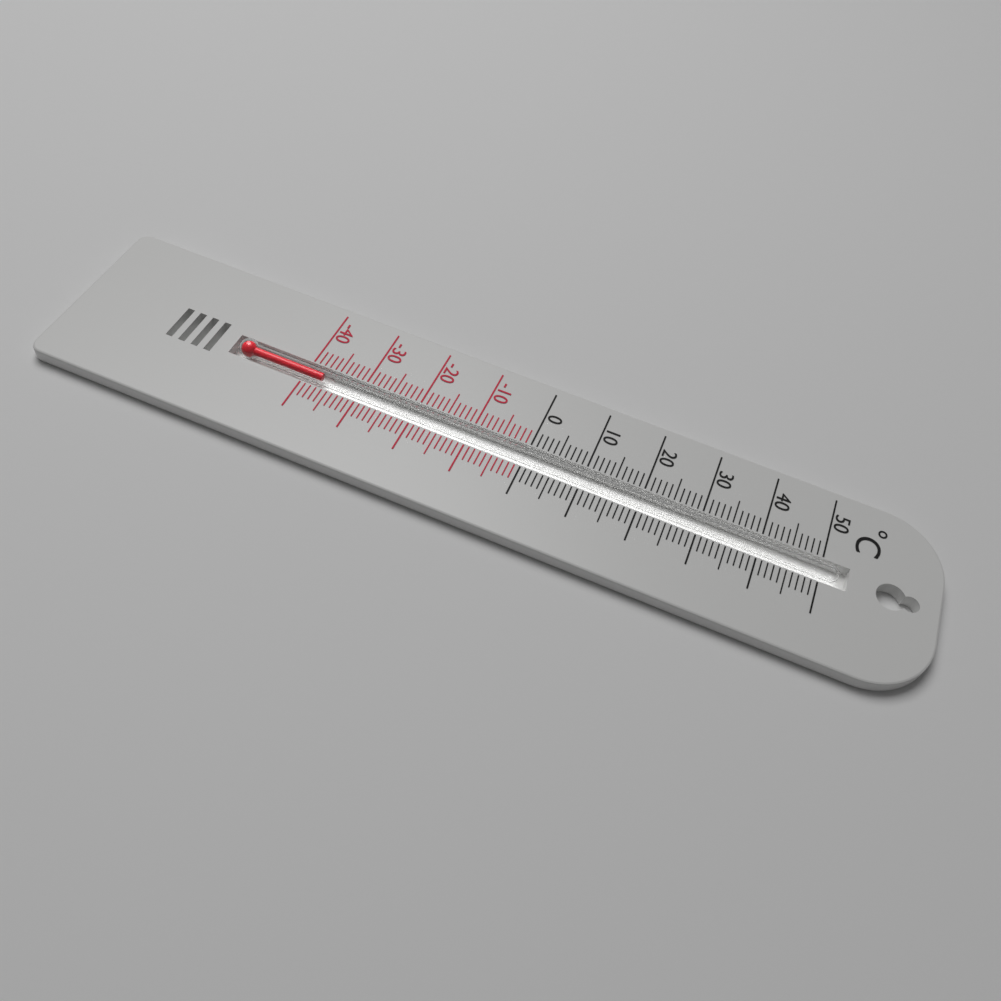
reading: -37 °C
